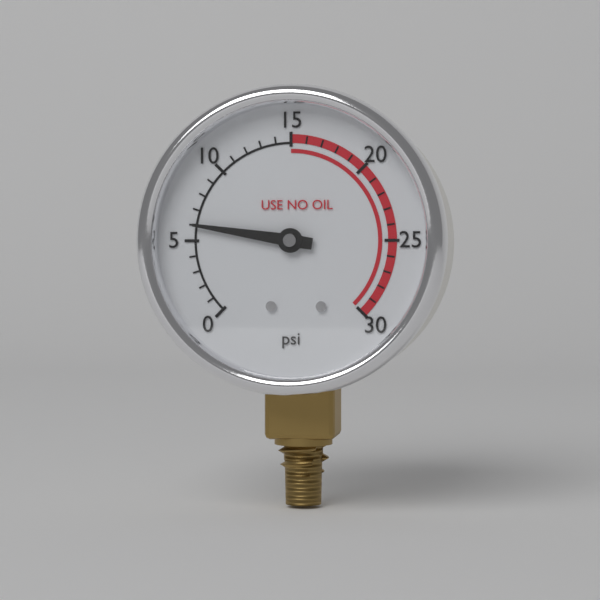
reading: 6 psi
